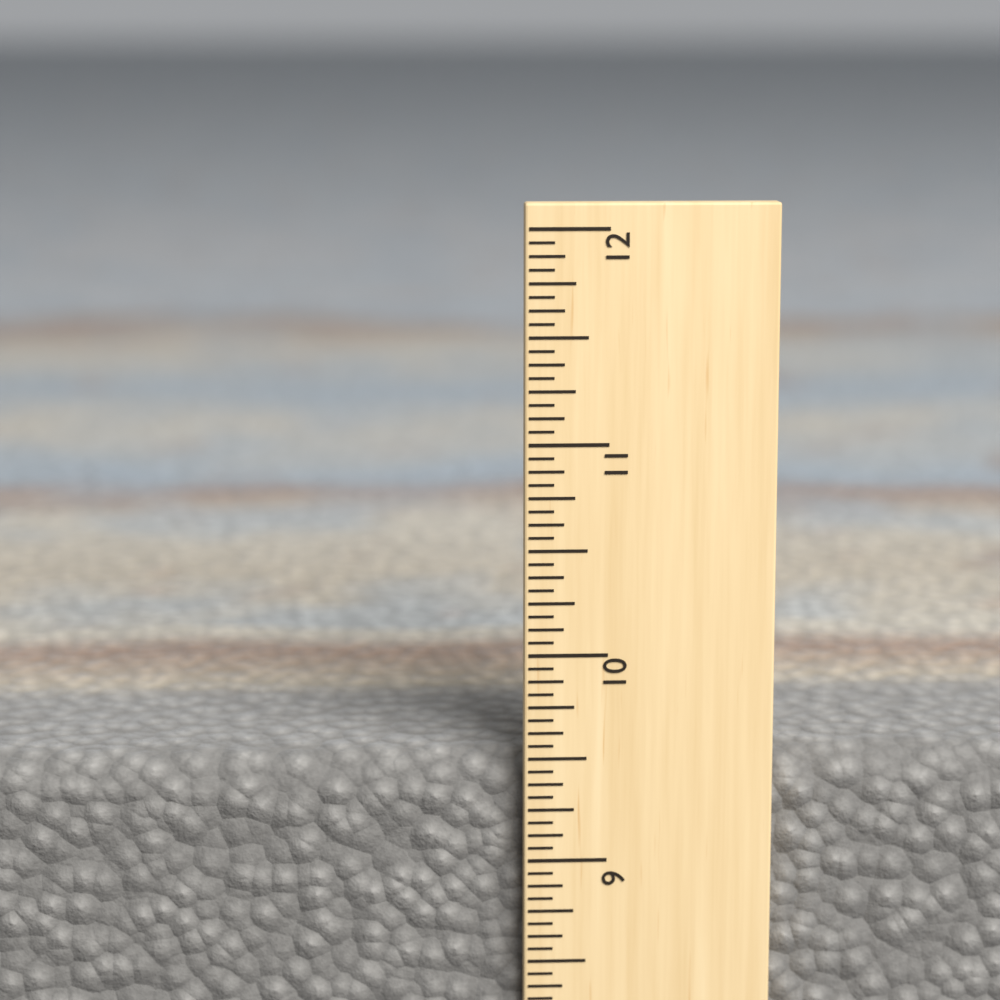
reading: 9.5000 in
